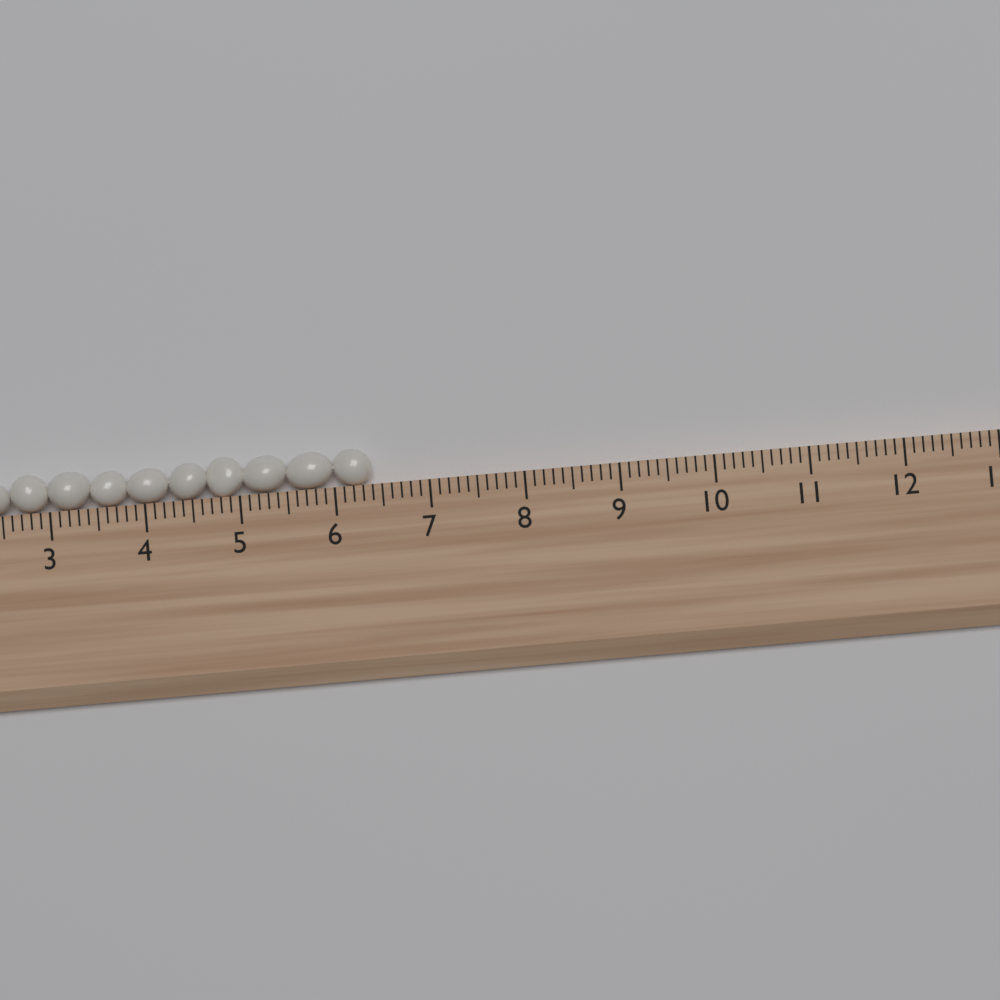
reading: 6.4 (no unit)
